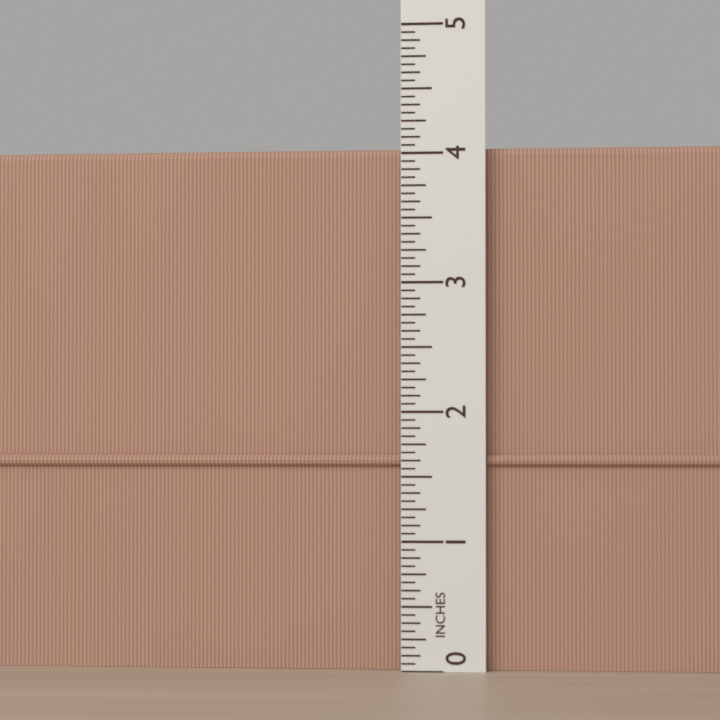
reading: 4.0625 in
